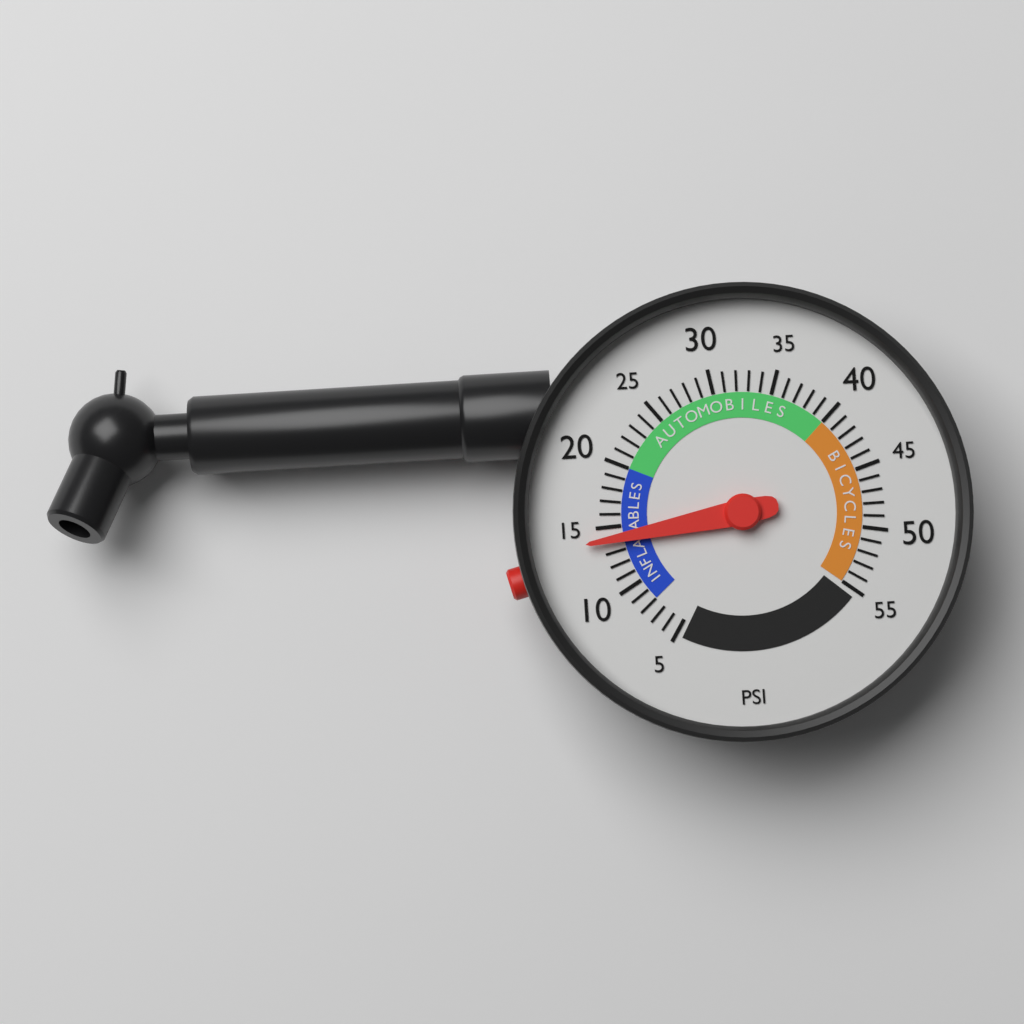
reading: 14 psi
